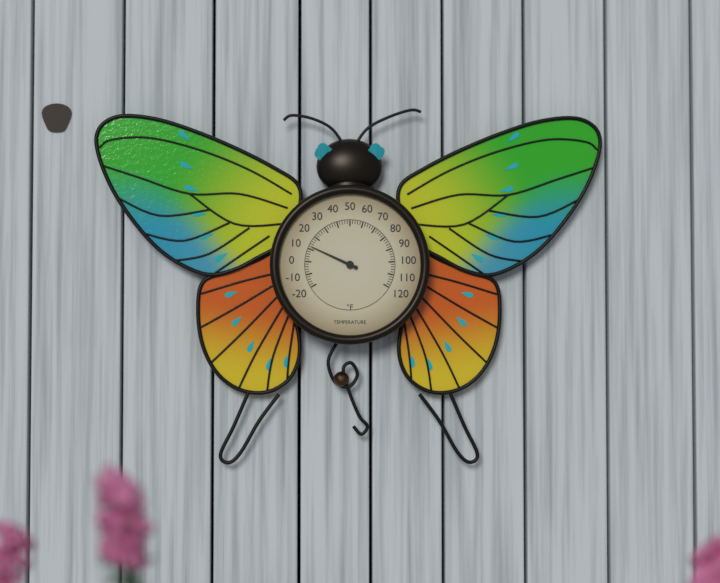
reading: 12 °F
